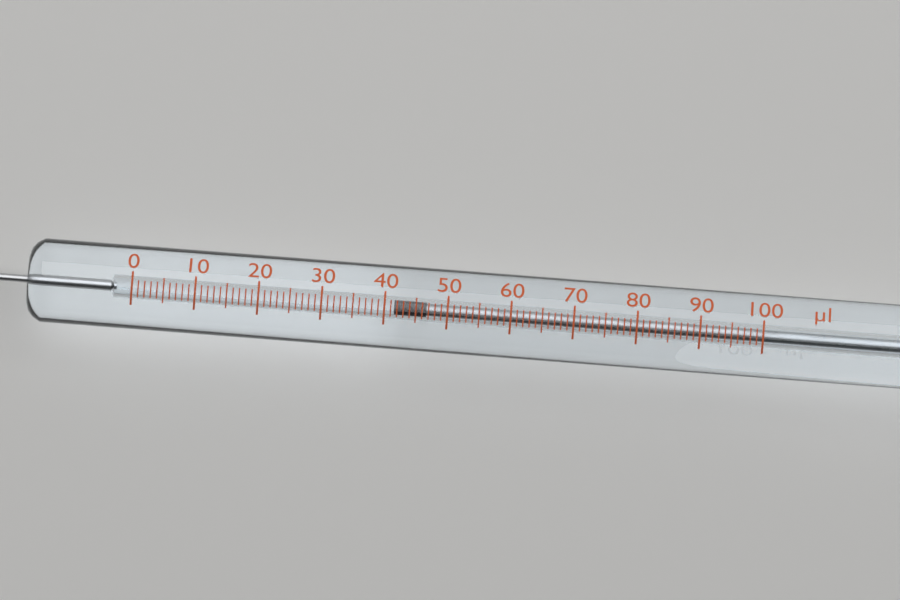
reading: 42 µl
